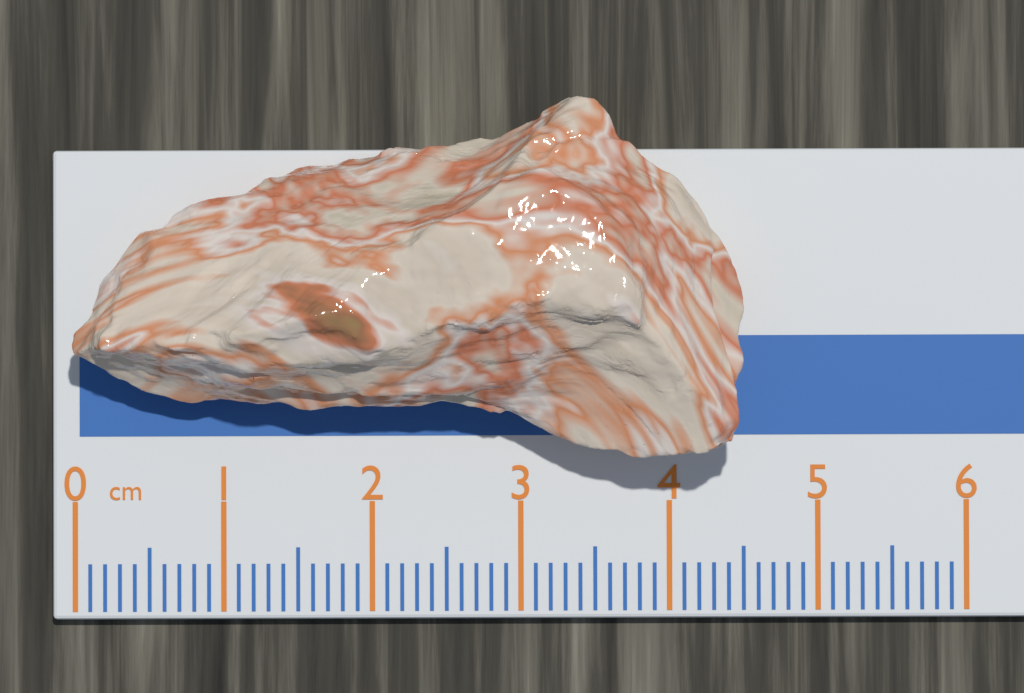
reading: 4.5 cm
